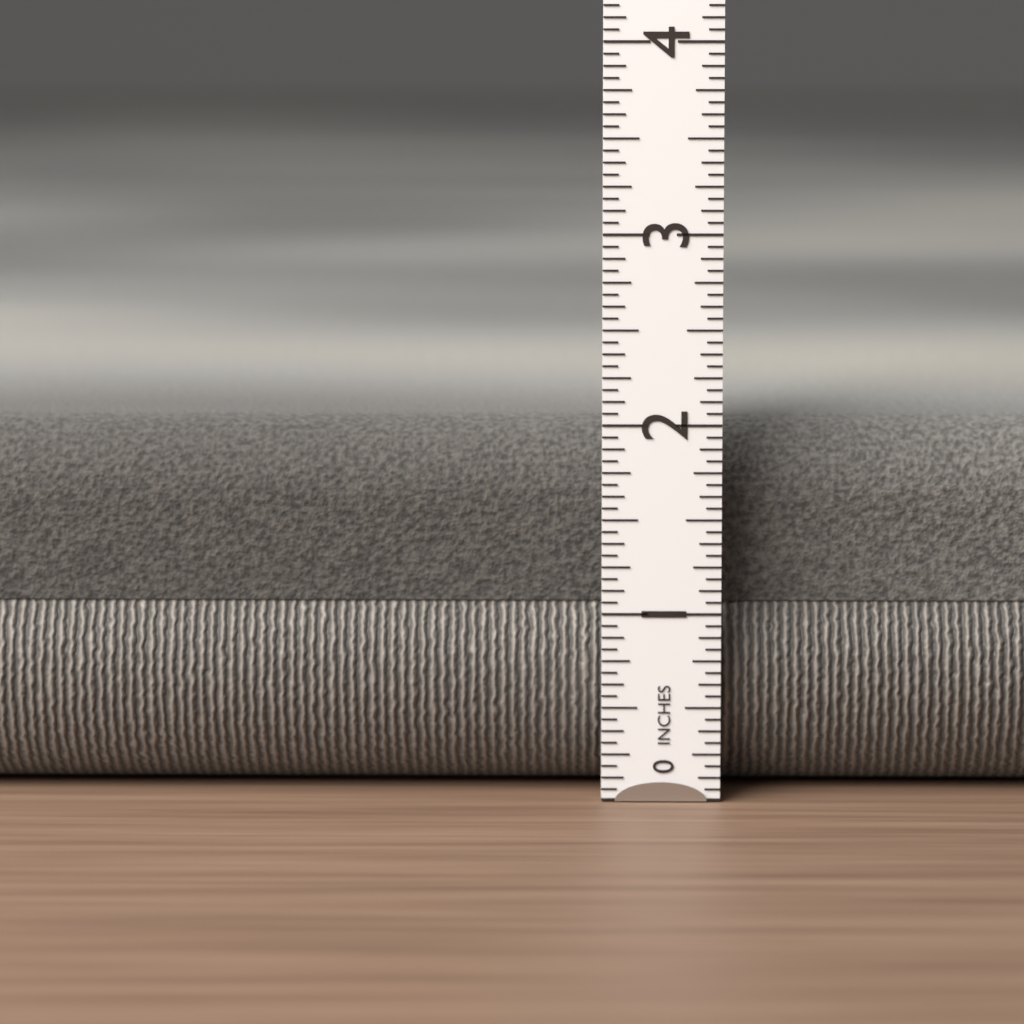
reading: 2.0000 in
